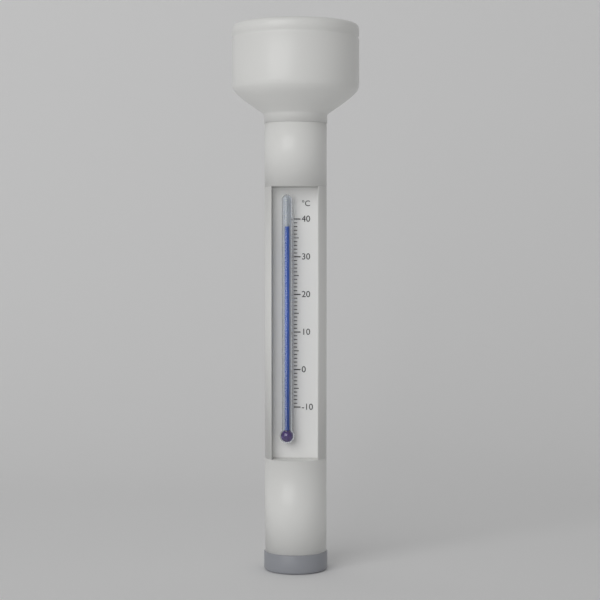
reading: 38 °C
